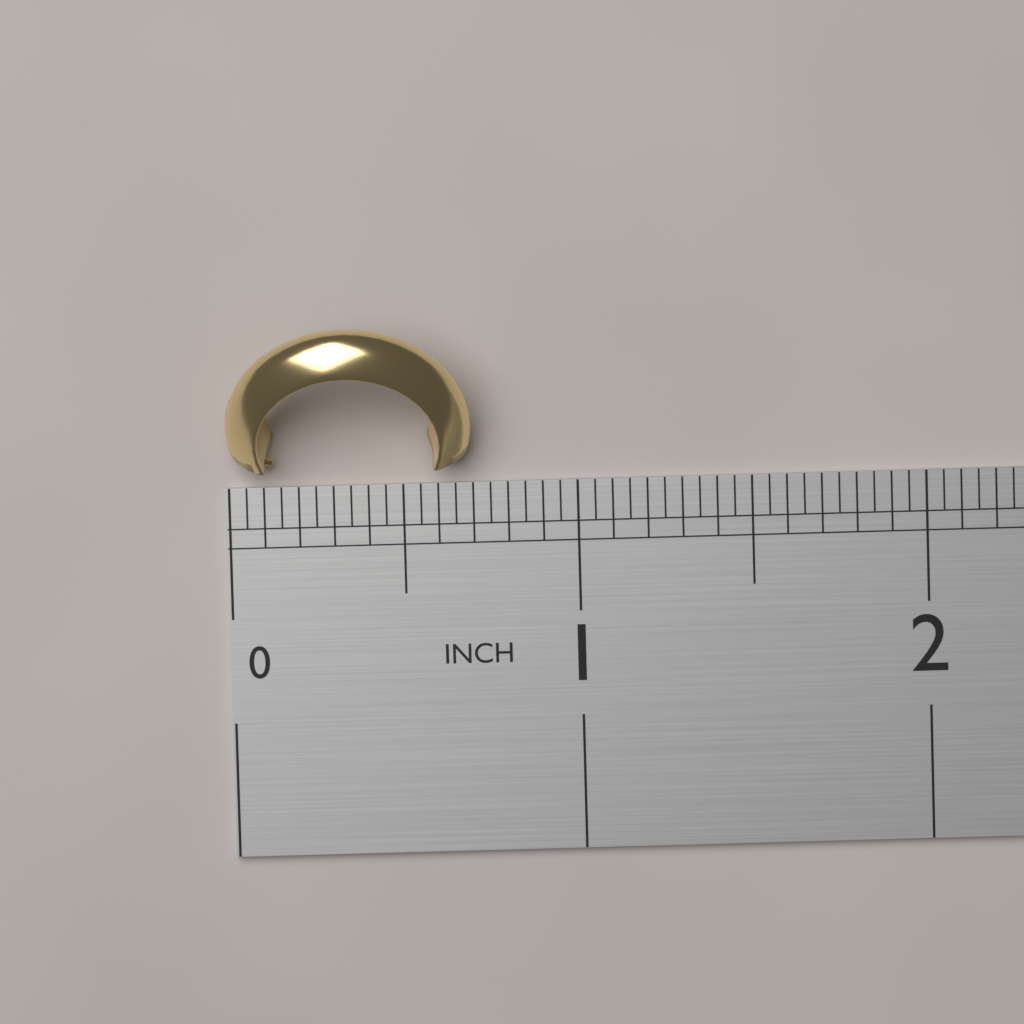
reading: 0.70 in
